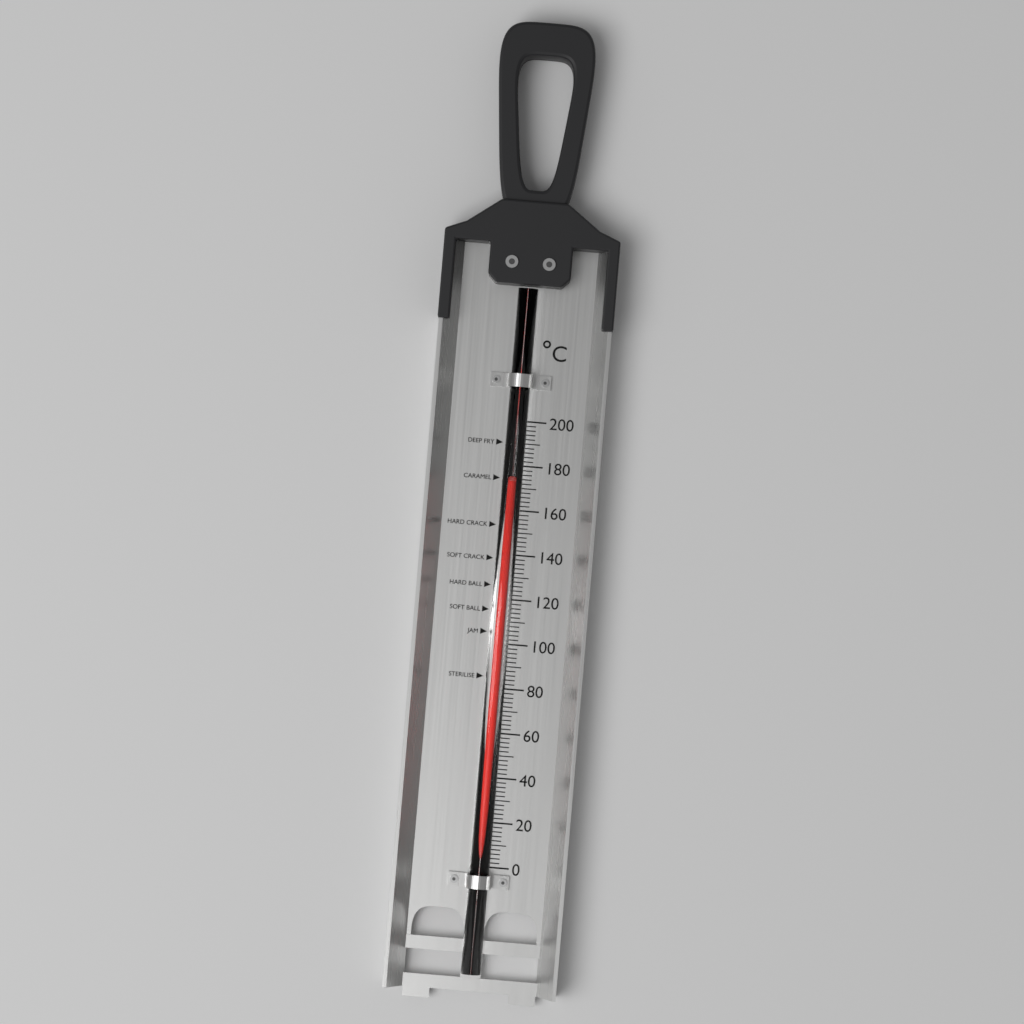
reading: 172 °C
